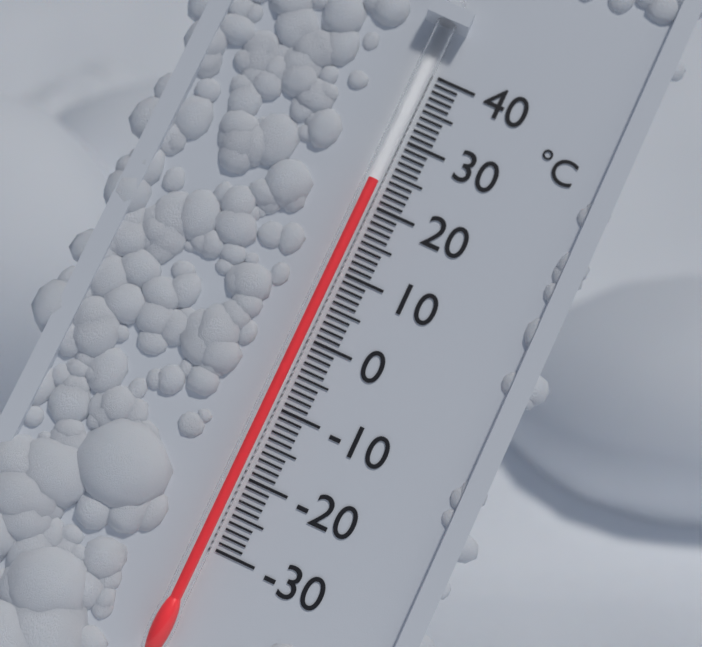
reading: 23 °C
